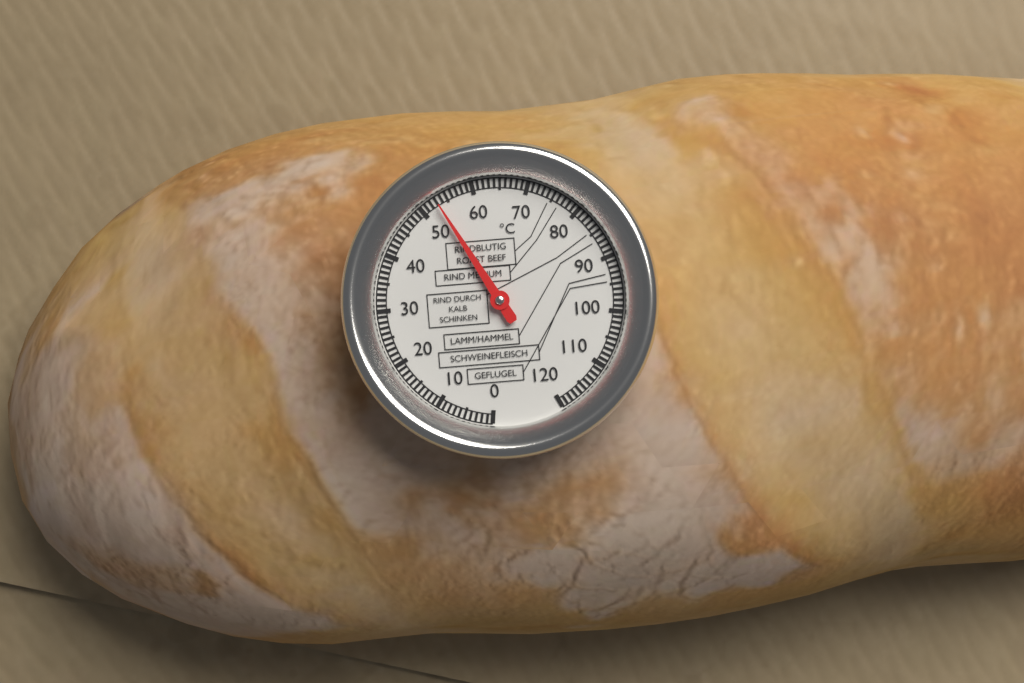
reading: 53 °C
